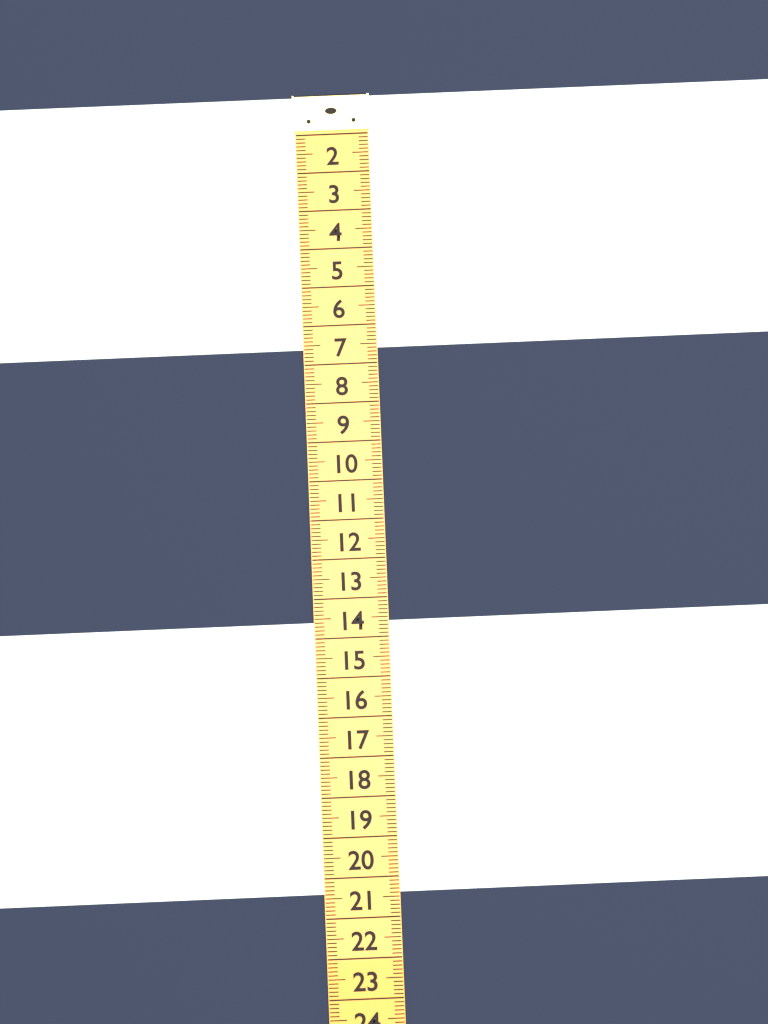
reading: 6.6 (no unit)
